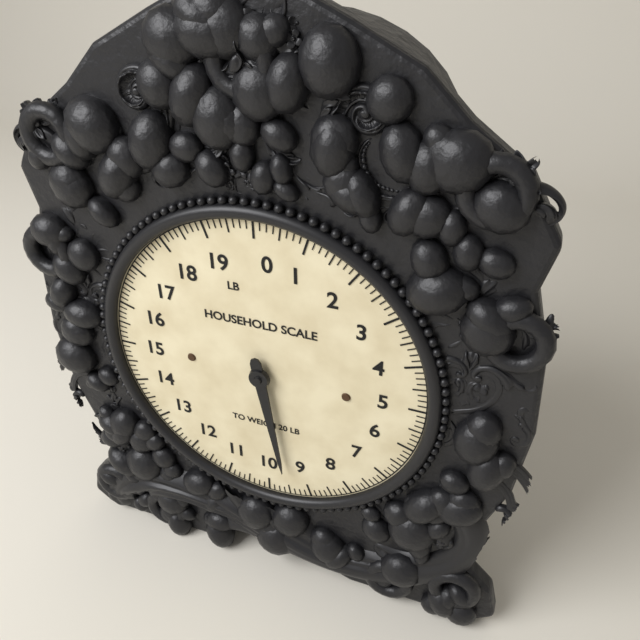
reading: 9.500 lb
